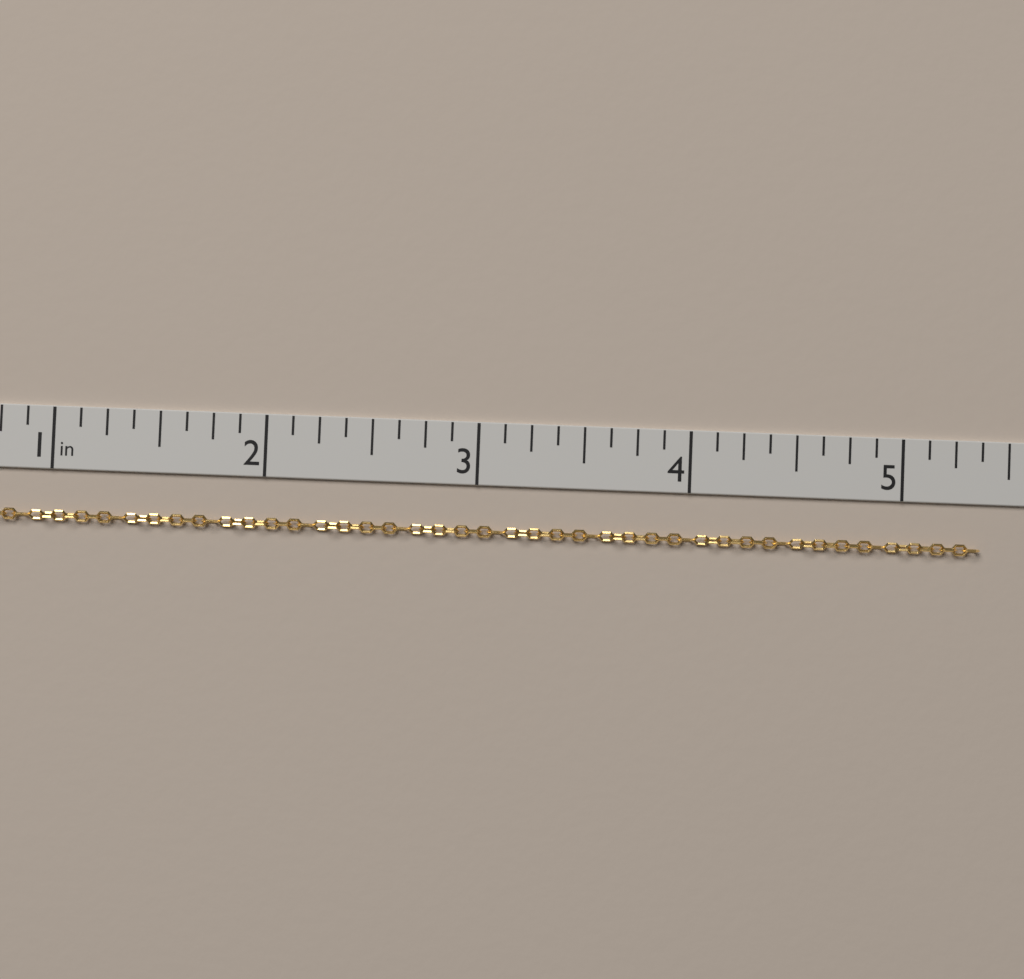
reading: 5.375 in
